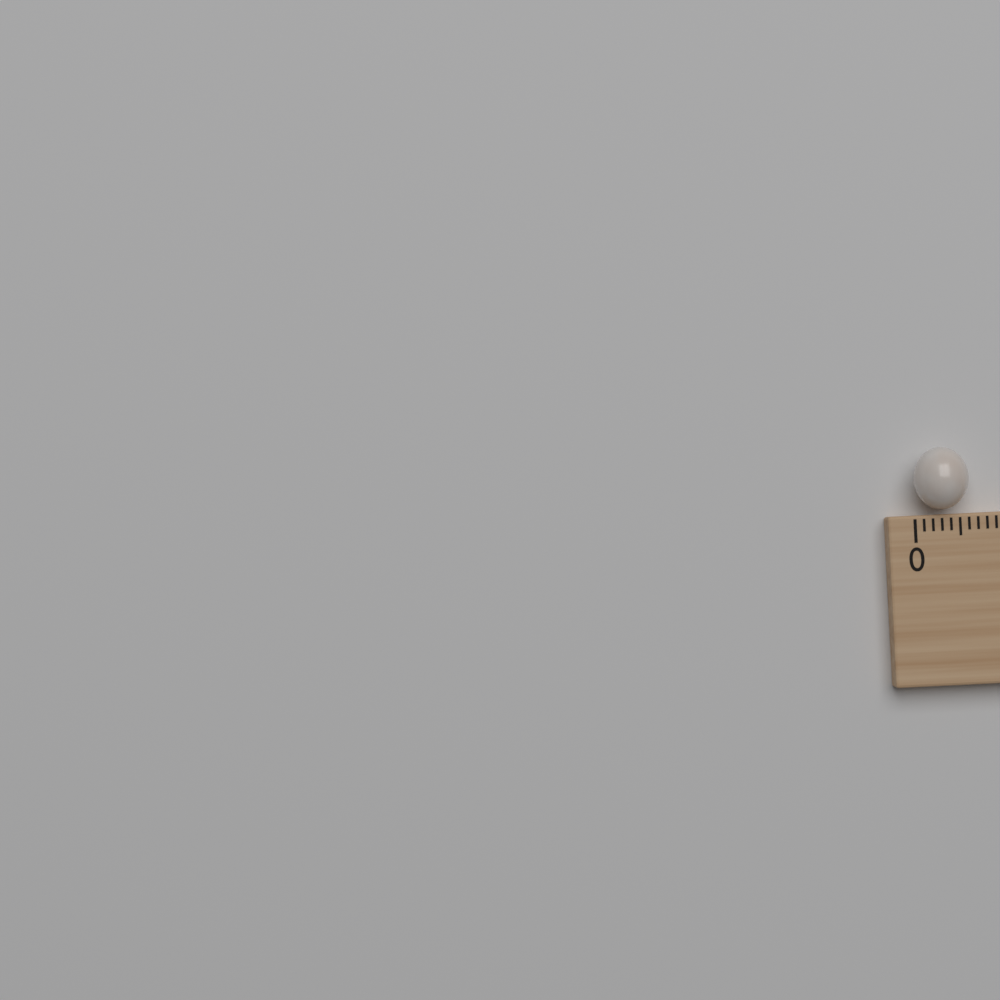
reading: 0.6 (no unit)
